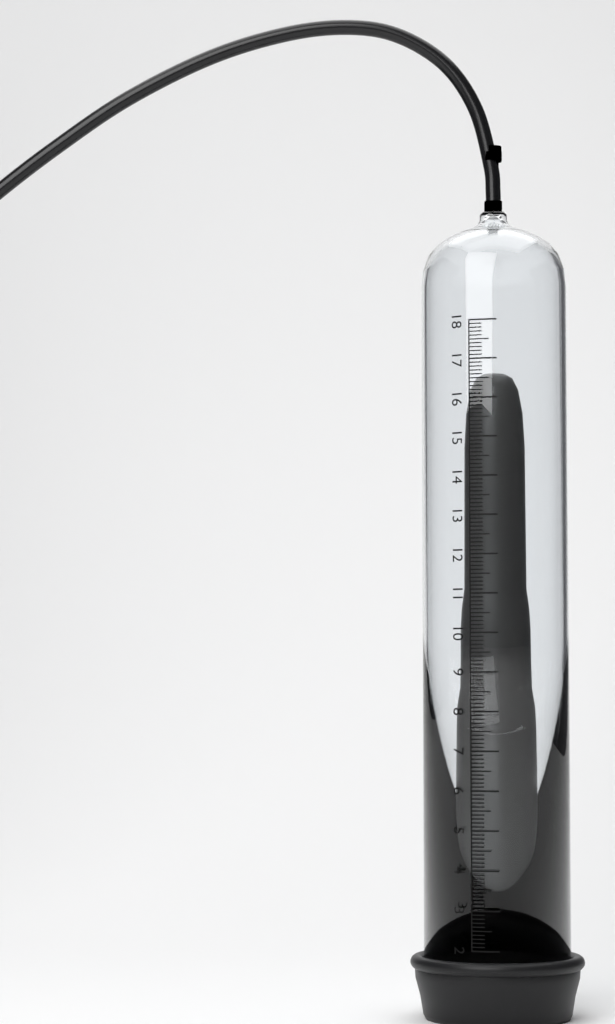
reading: 16.8 (no unit)
